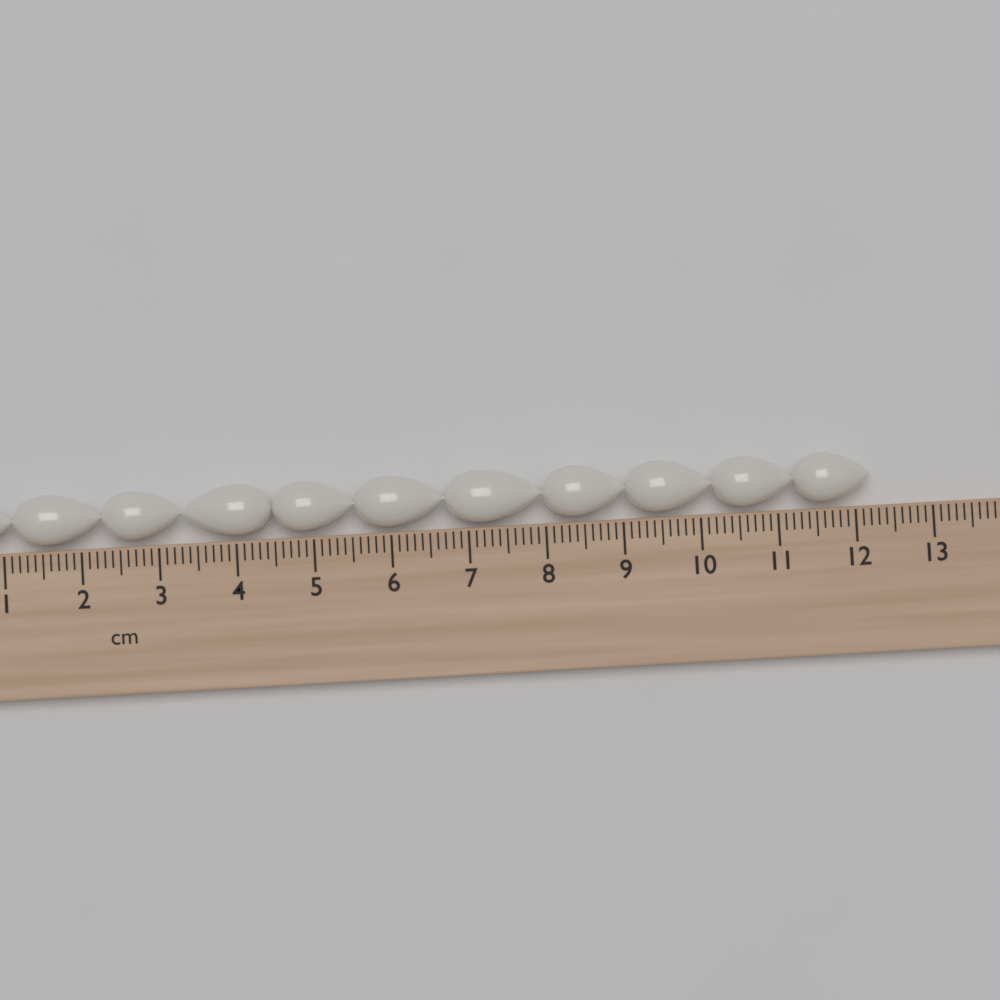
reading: 12.2 cm
